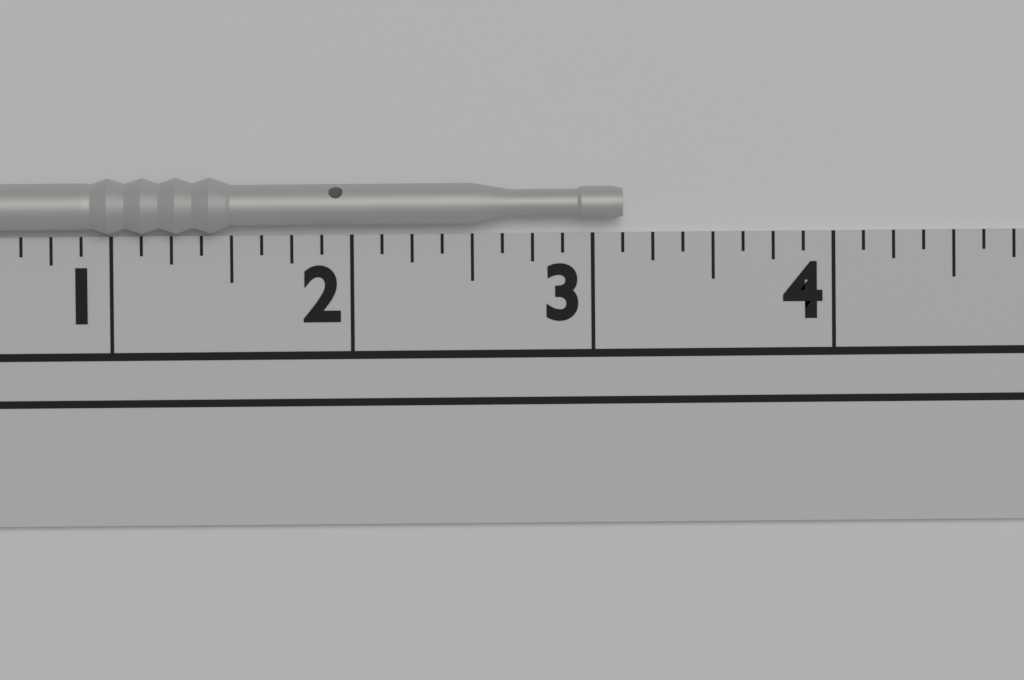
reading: 3.125 in
